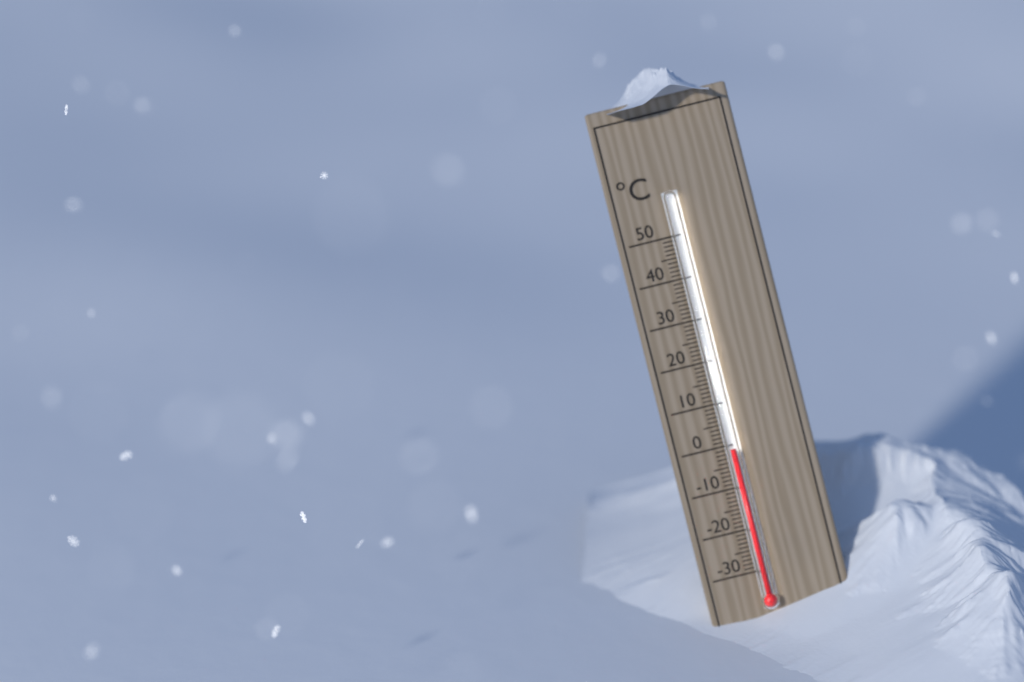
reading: -1 °C
